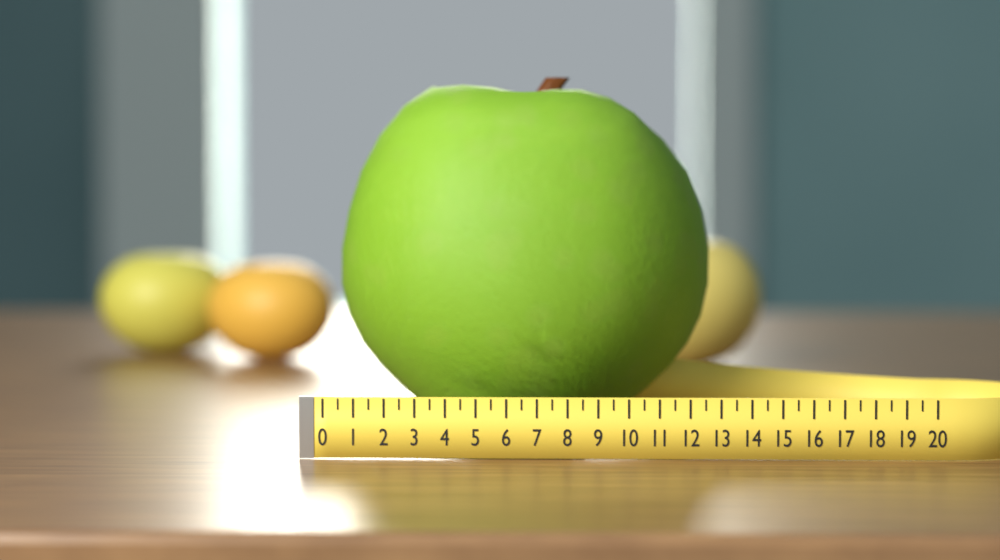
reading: 13.0 (no unit)
